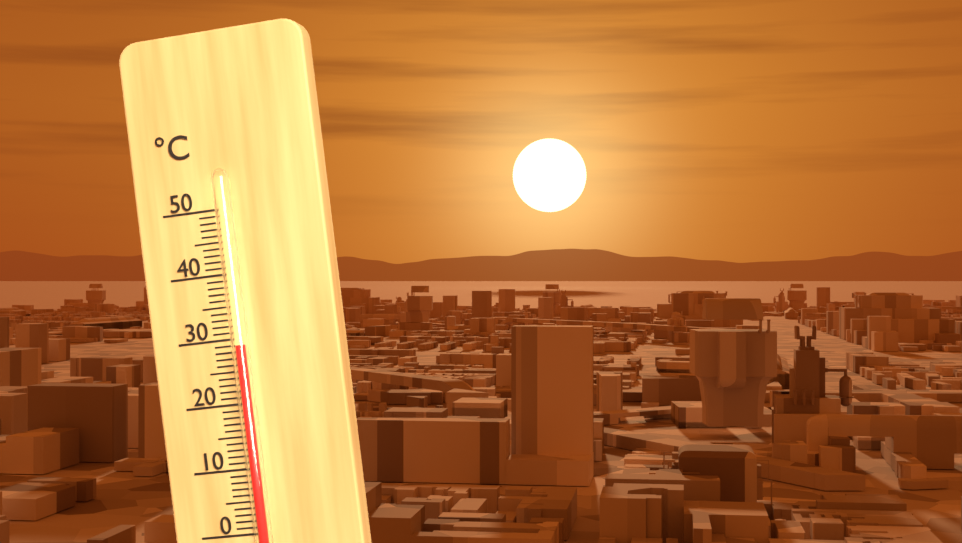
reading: 29 °C
